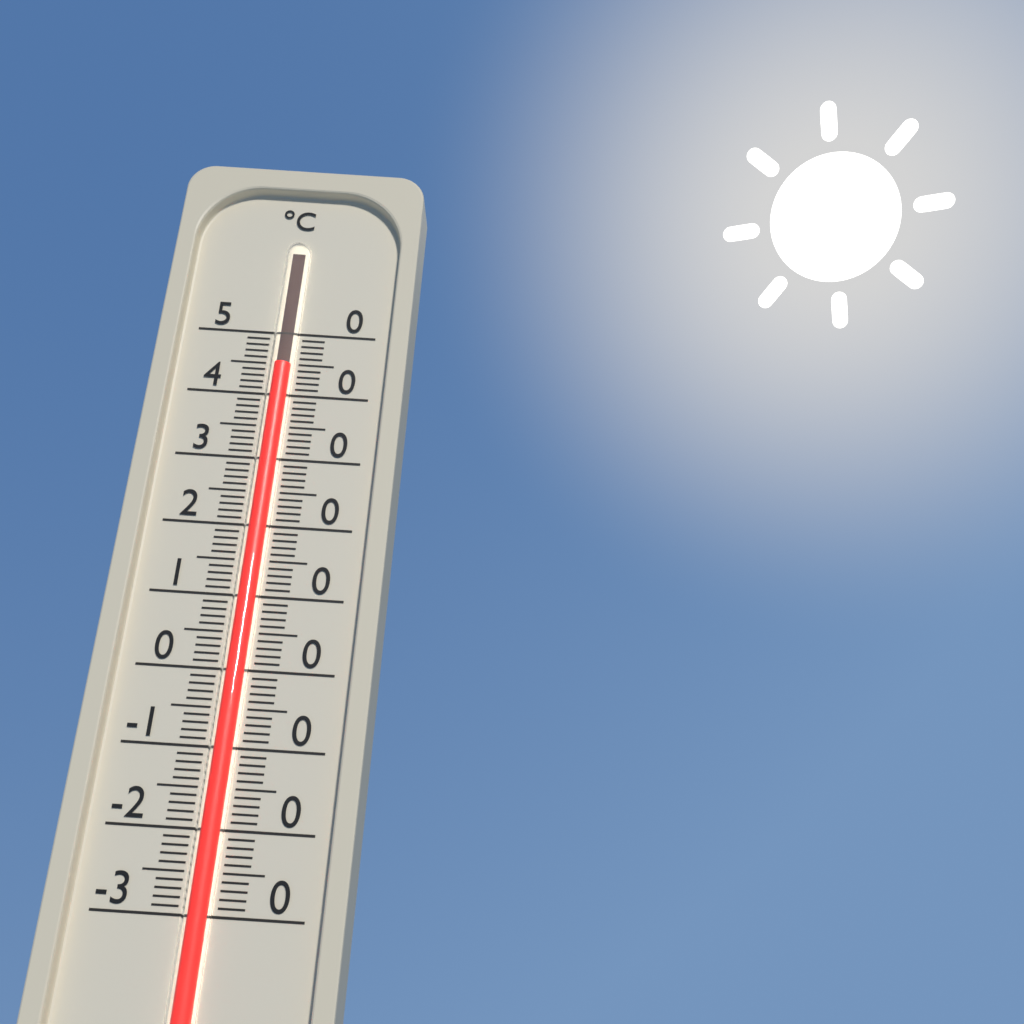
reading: 45 °C
